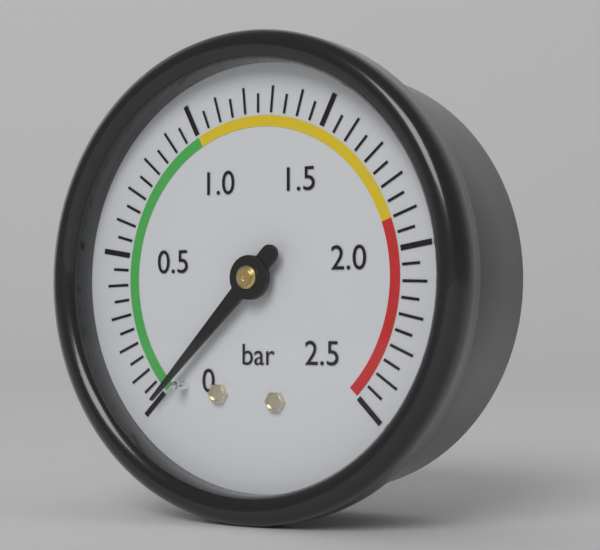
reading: 0.00 bar
